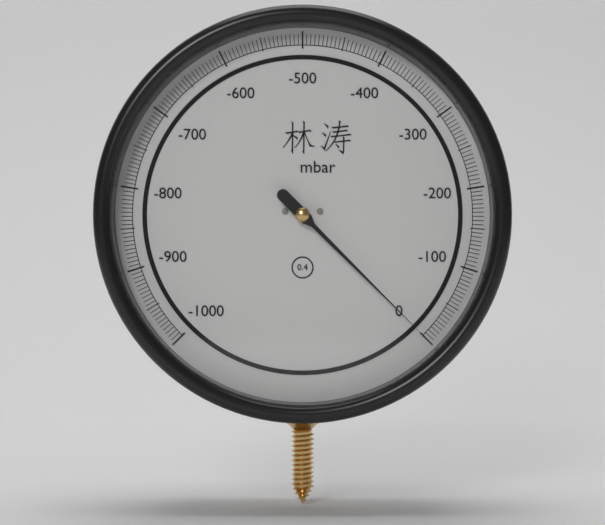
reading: 0 mbar
